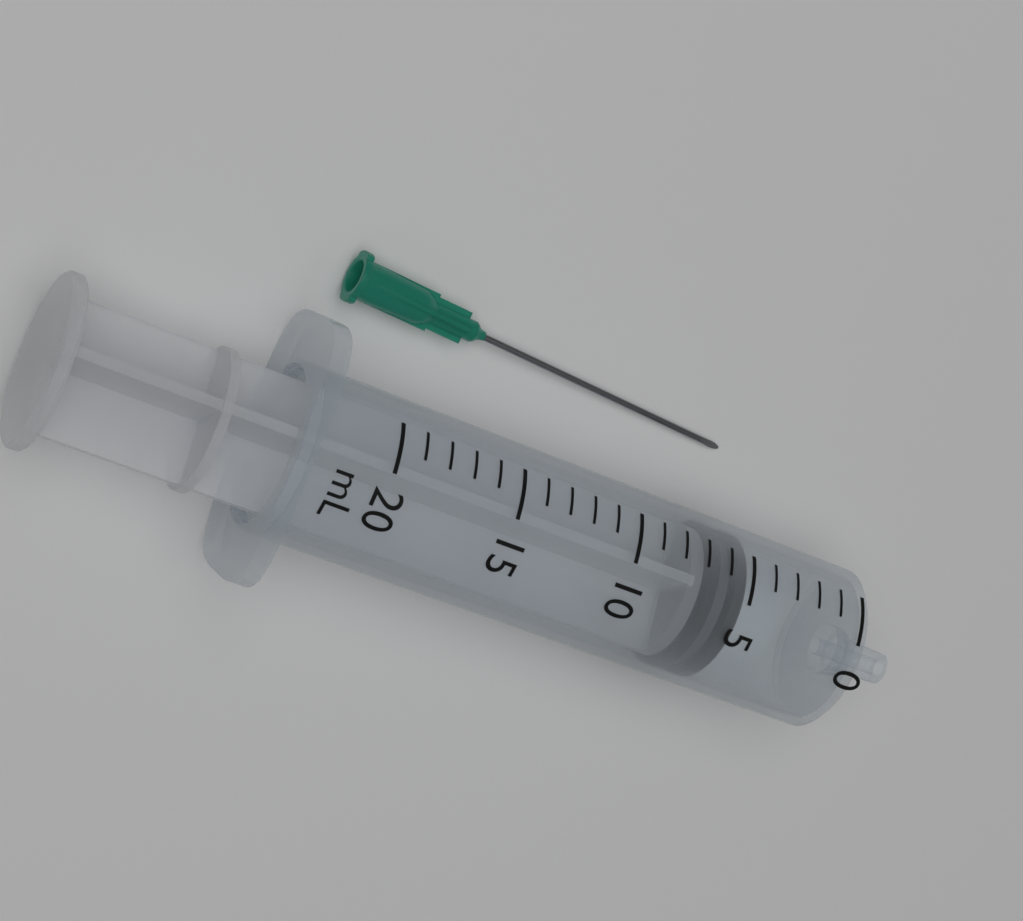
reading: 5 mL
